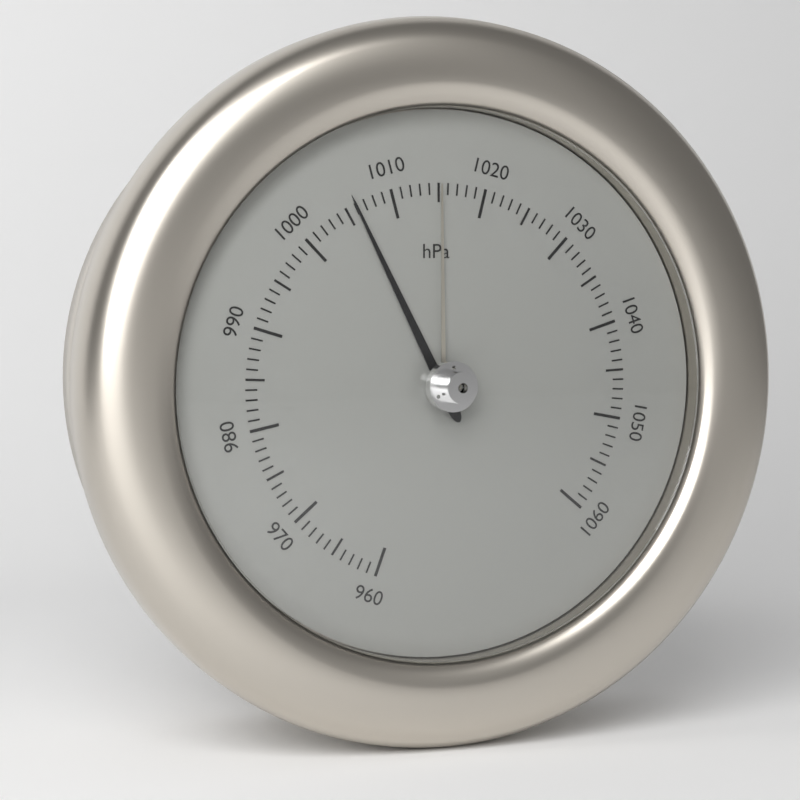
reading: 1006 hPa
